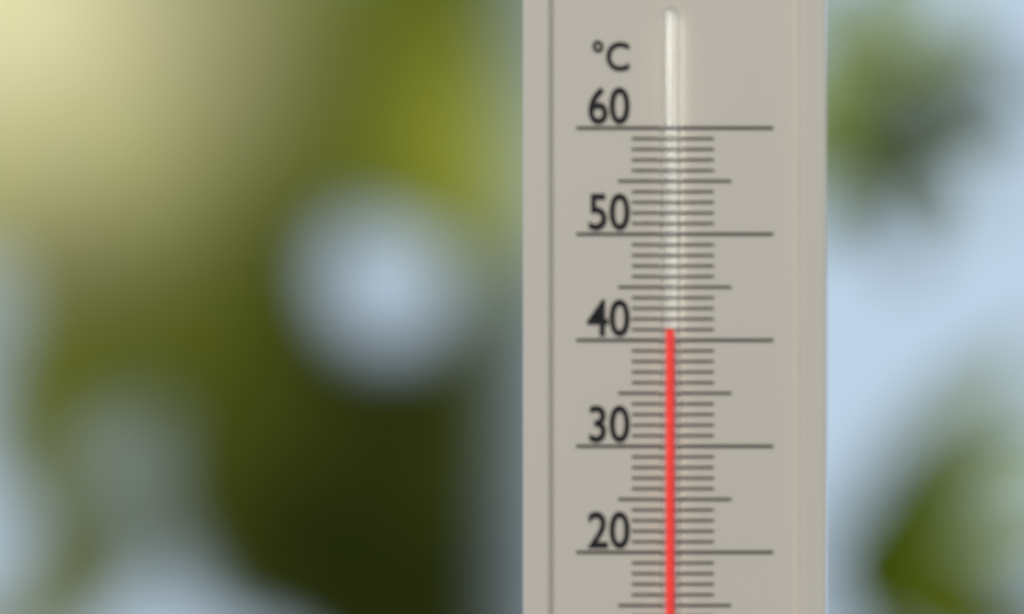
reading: 41 °C
